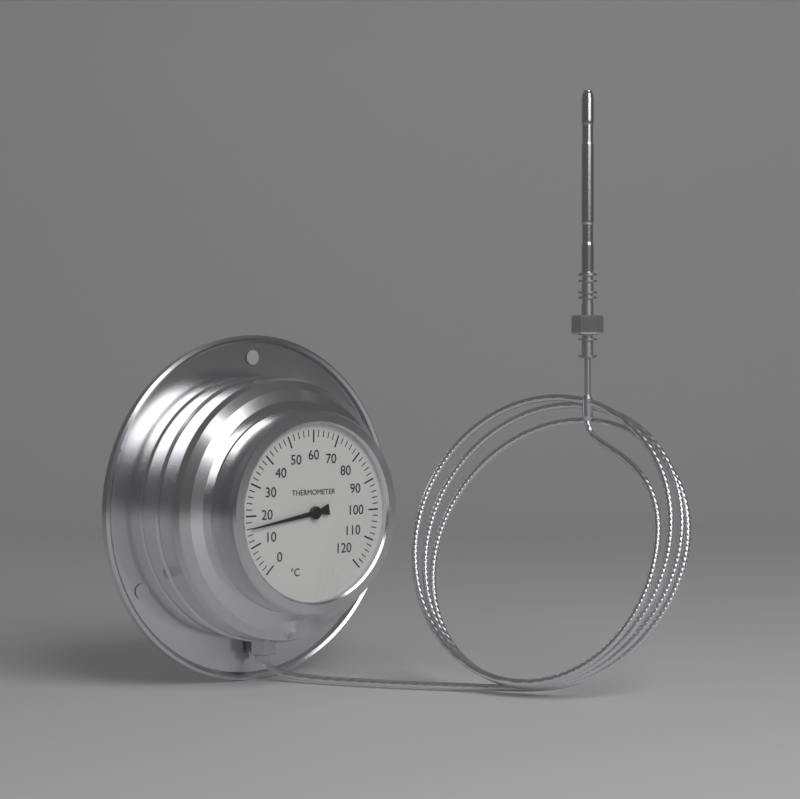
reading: 16 °C
